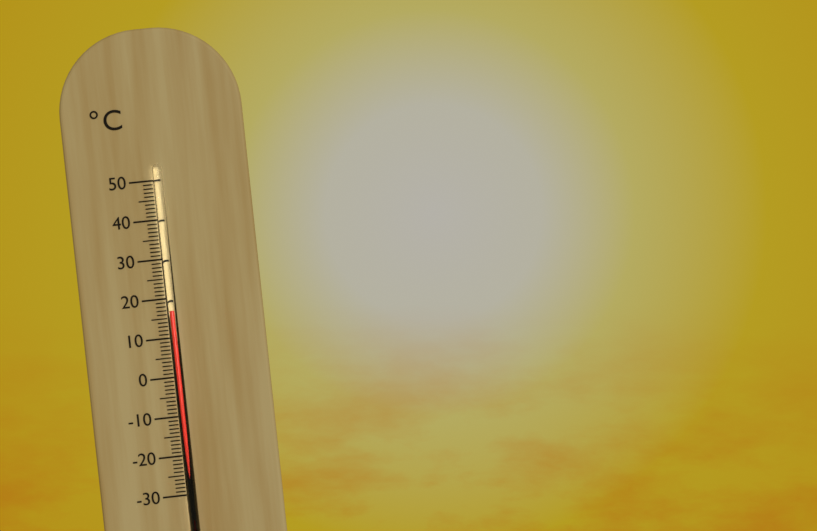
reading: 17 °C
